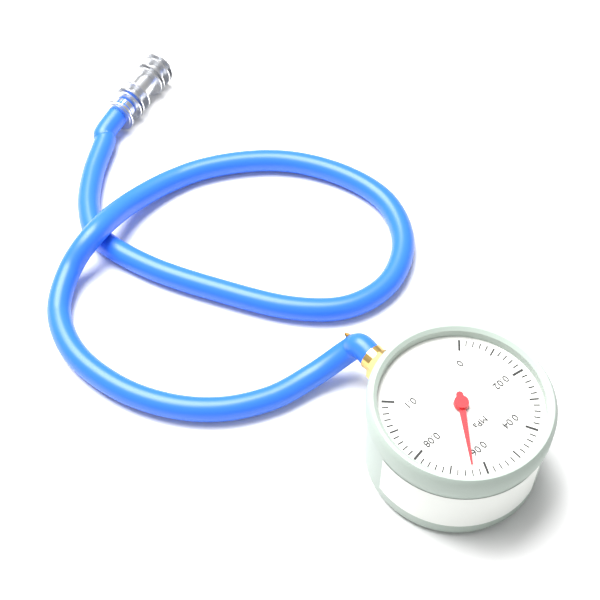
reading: 0.064 MPa
